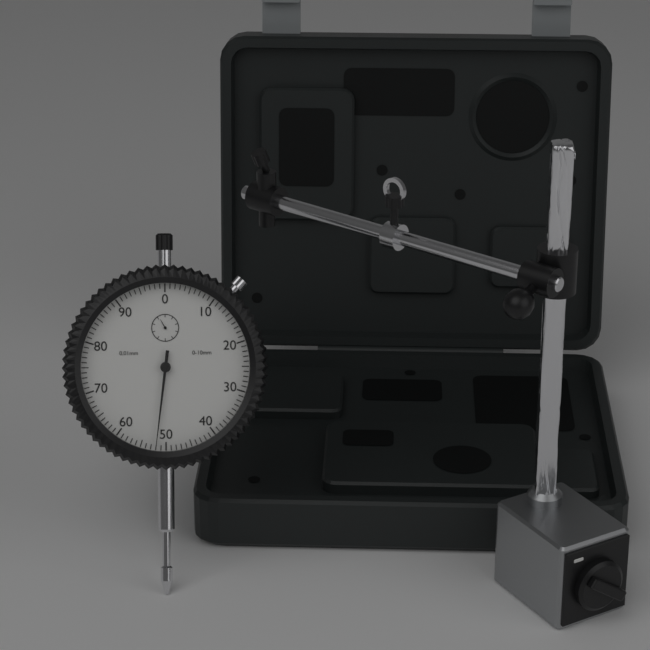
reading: 0.52 mm
